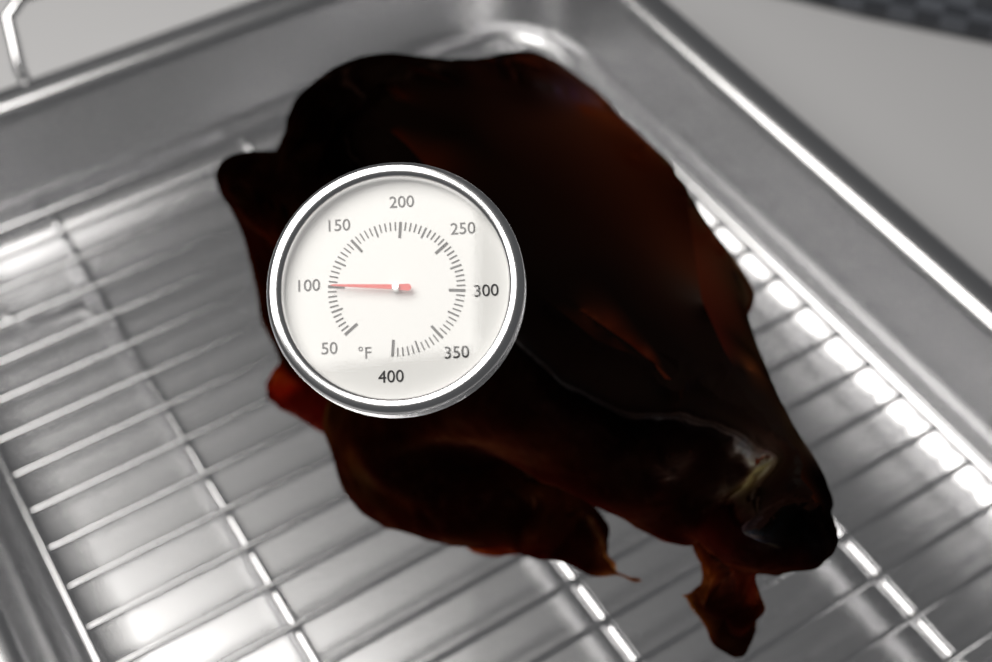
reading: 100 °F
